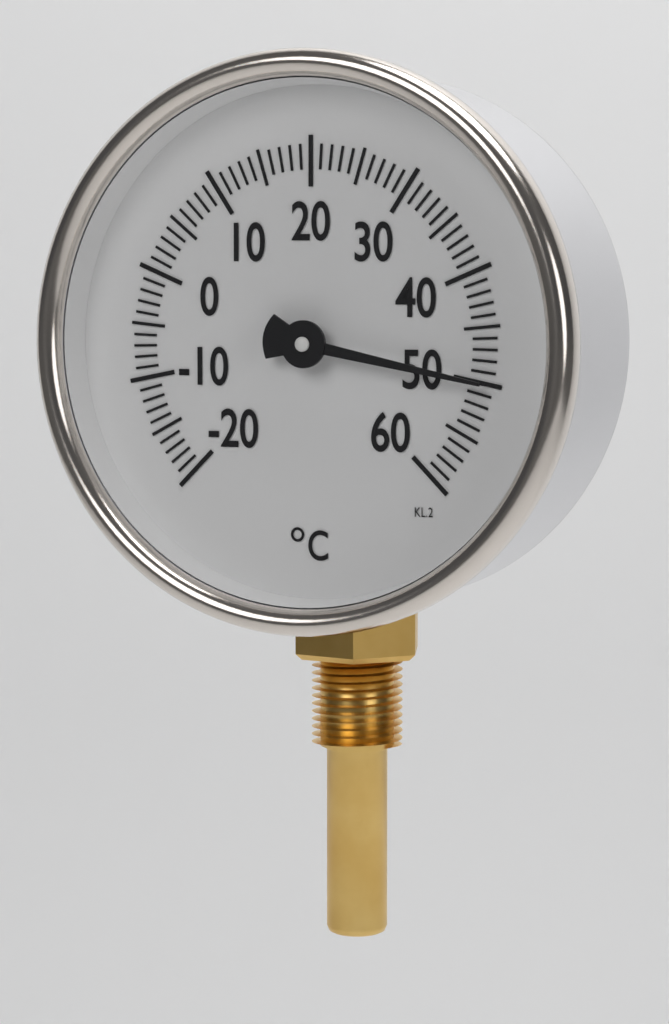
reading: 50 °C
